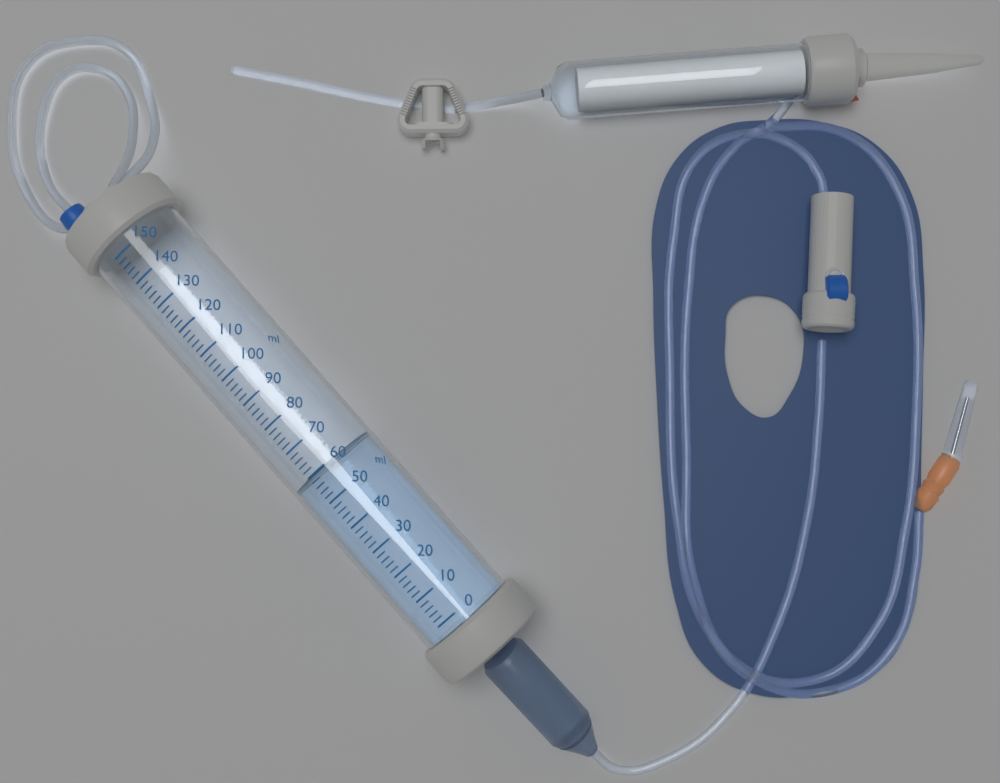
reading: 60 ml
